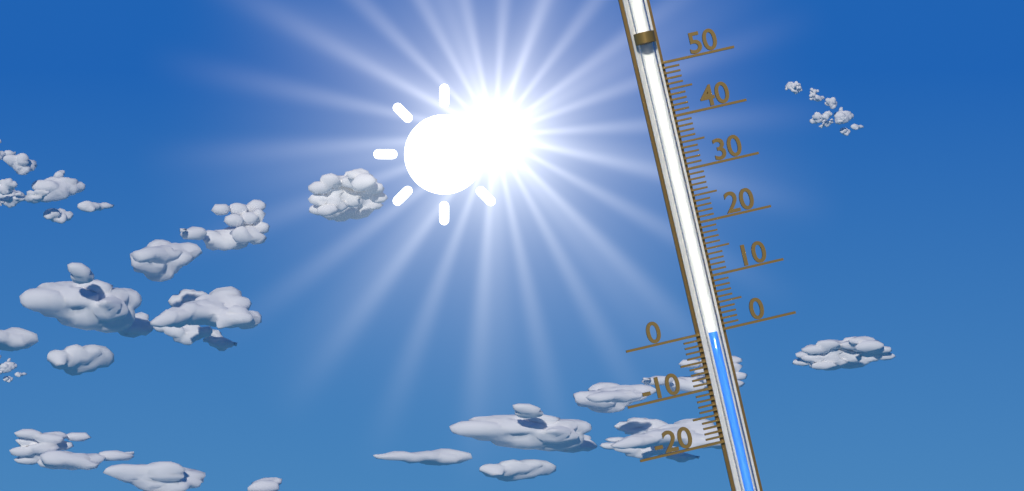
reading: 0 (no unit)
